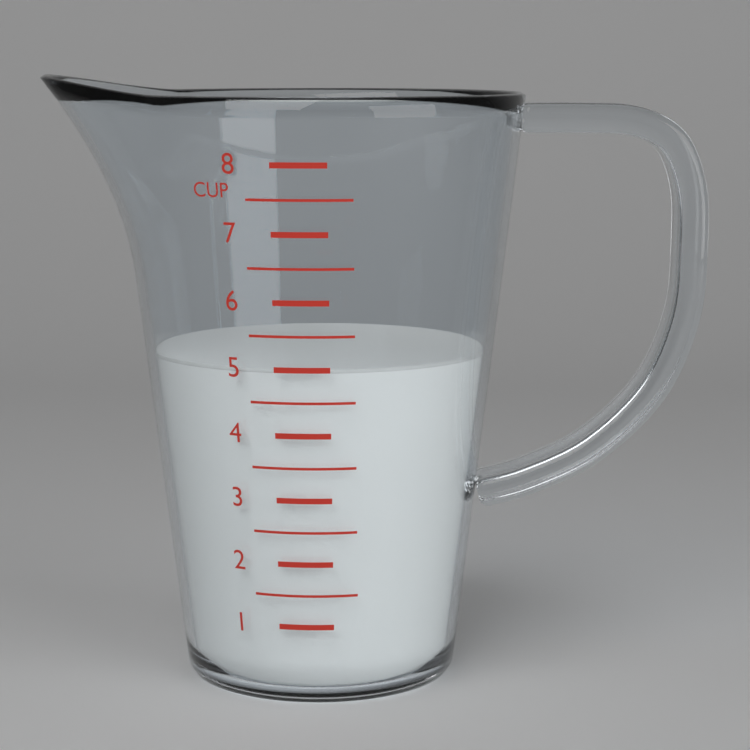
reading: 5.0 cup
